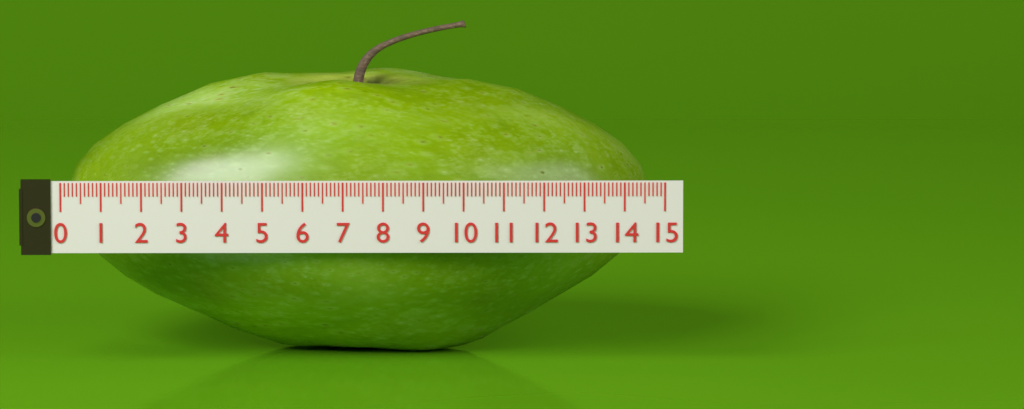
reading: 14.7 (no unit)
